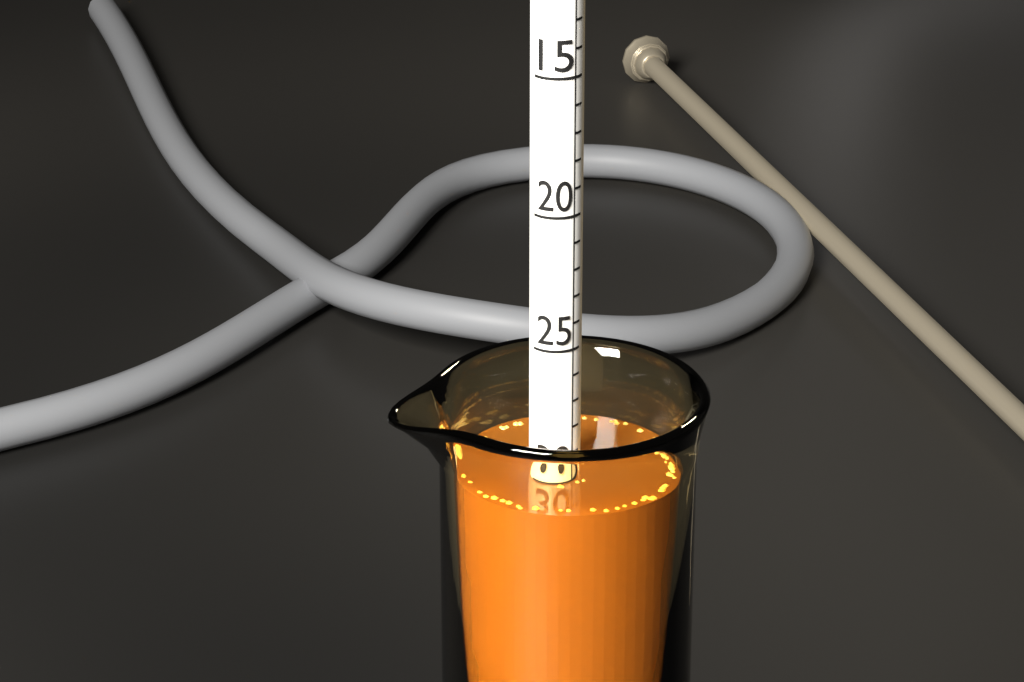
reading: 30 (no unit)
